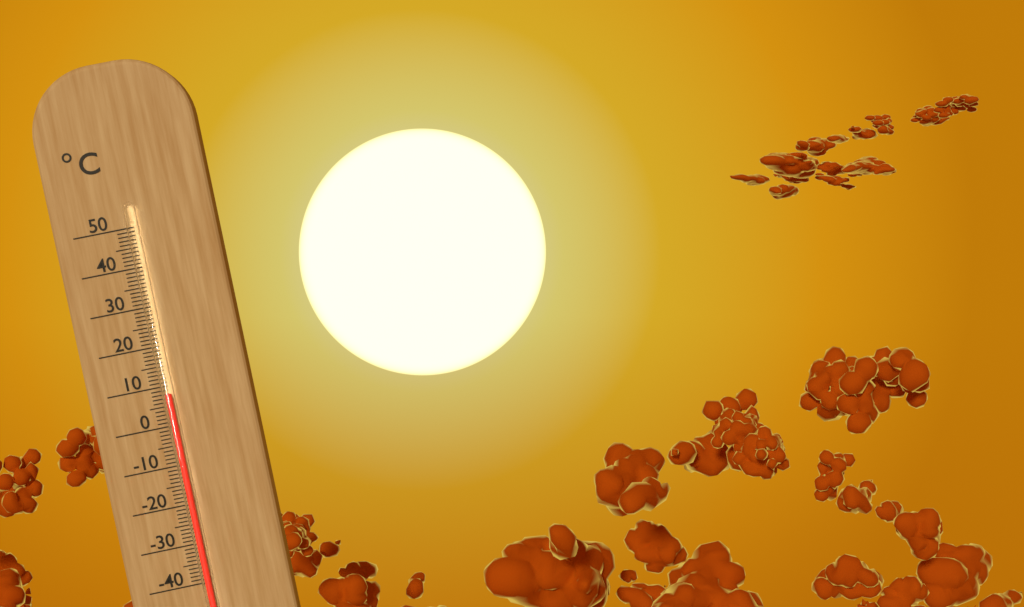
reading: 8 °C
